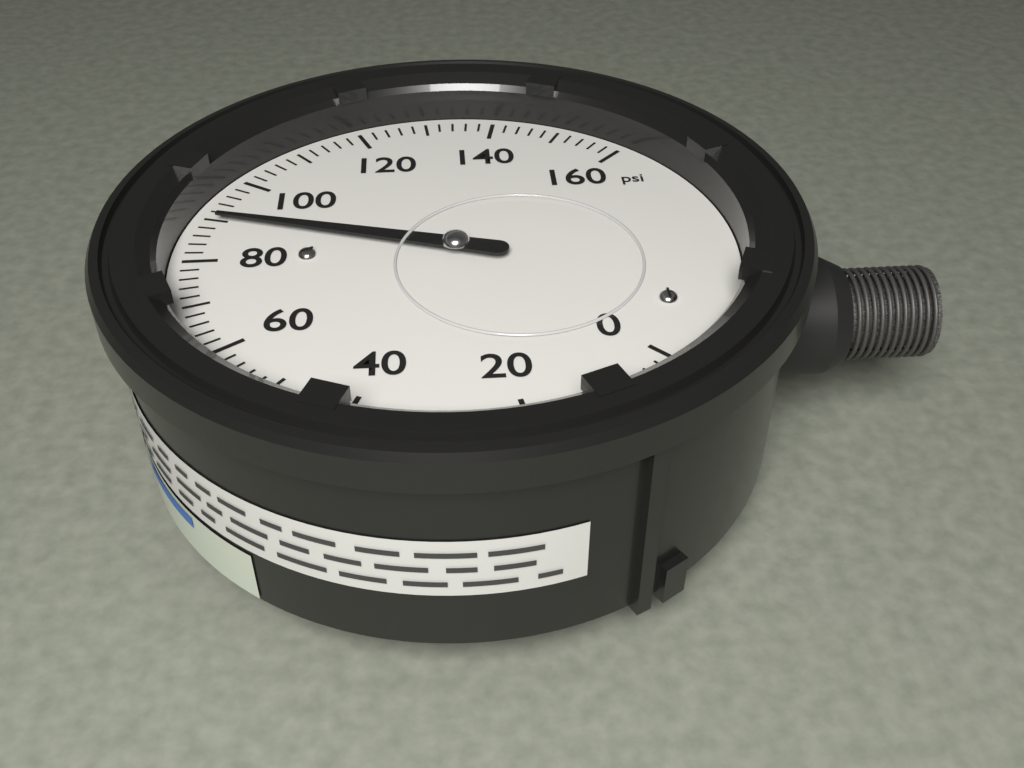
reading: 90 psi
